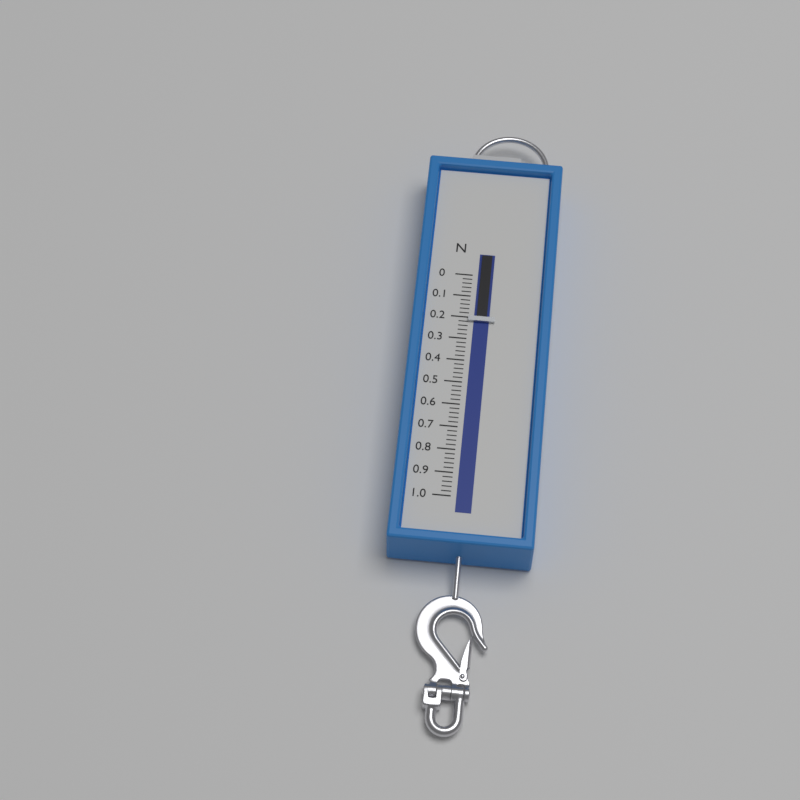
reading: 0.22 N
